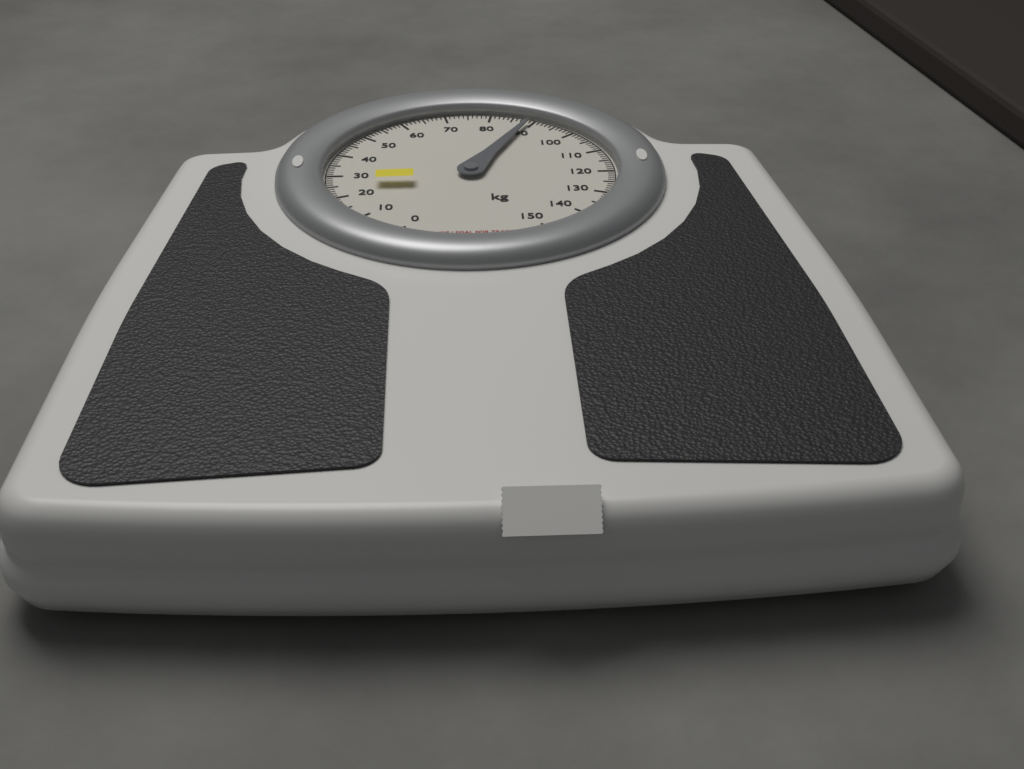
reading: 89 kg
